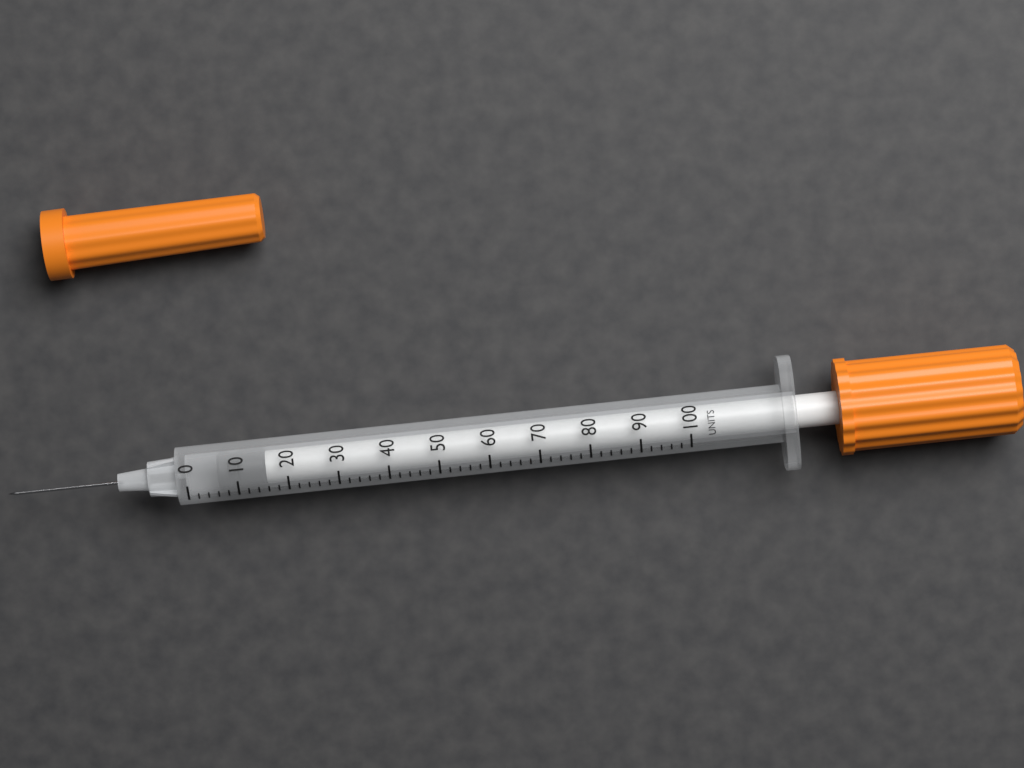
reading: 6 units
